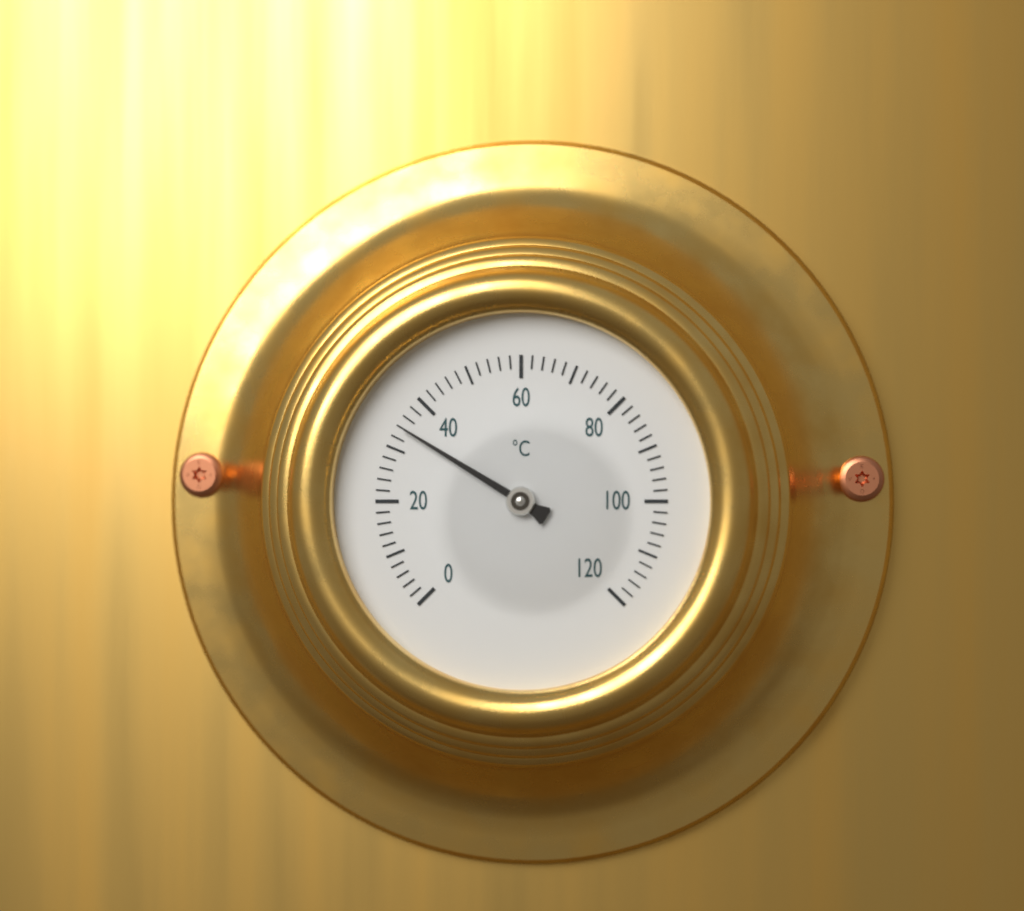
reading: 34 °C
